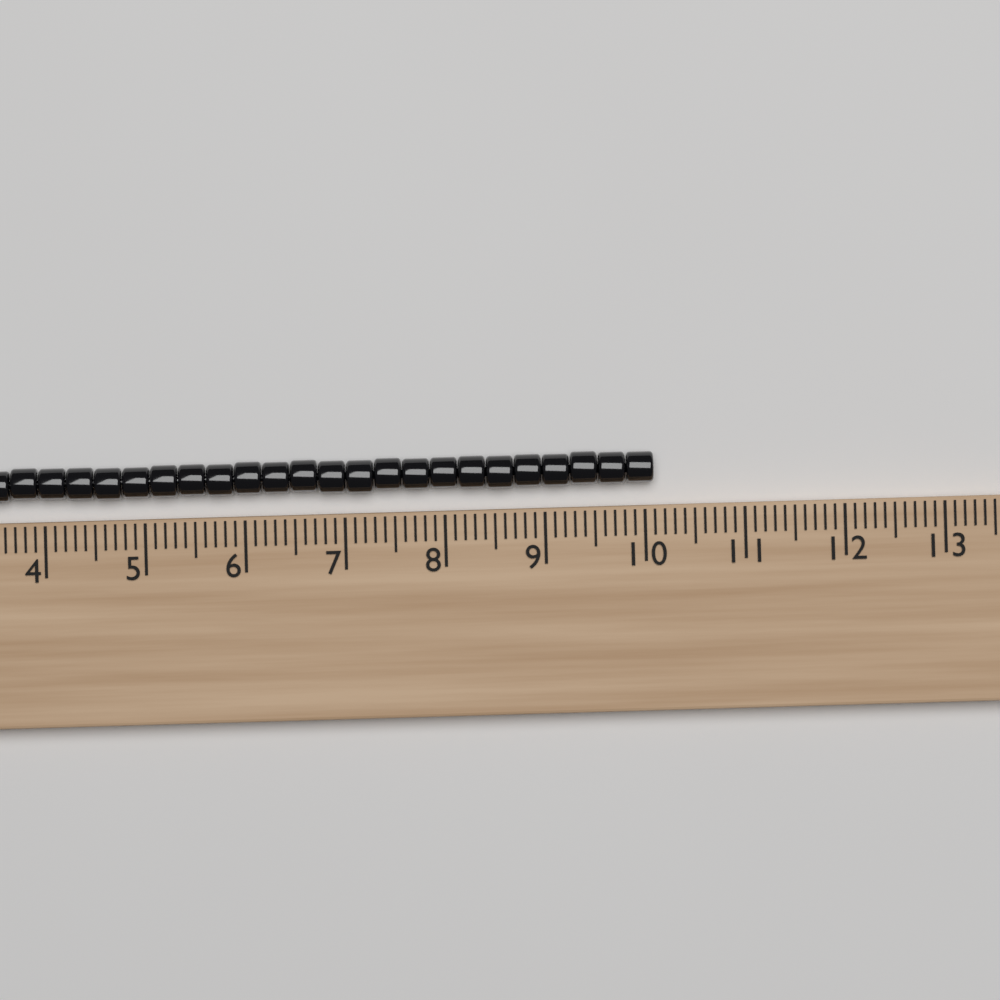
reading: 10.1 (no unit)
